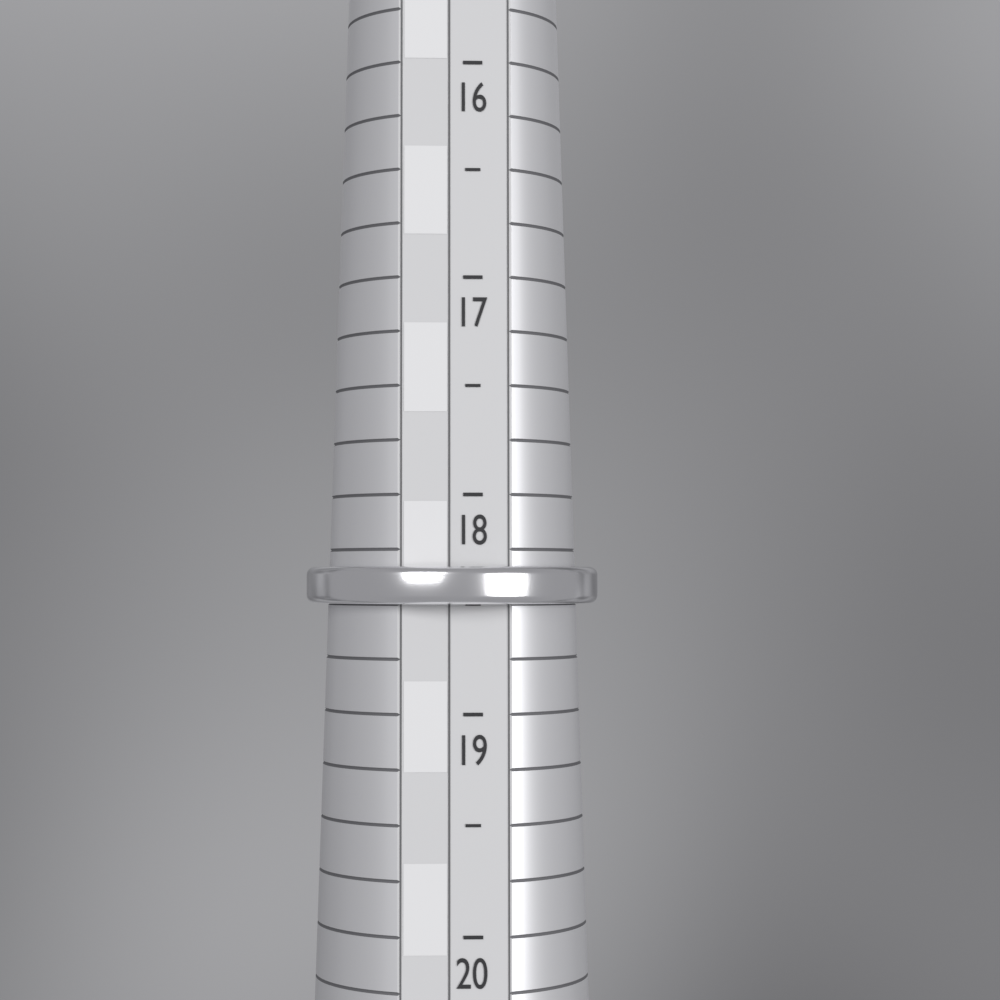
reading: 18.5 (no unit)
